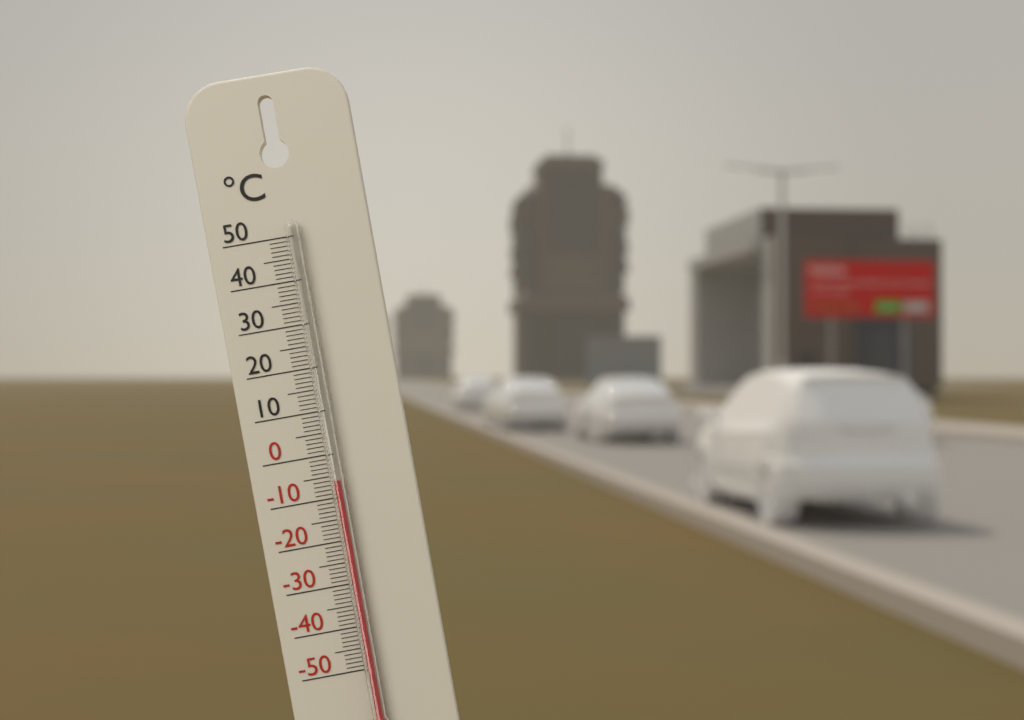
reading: -6 °C
